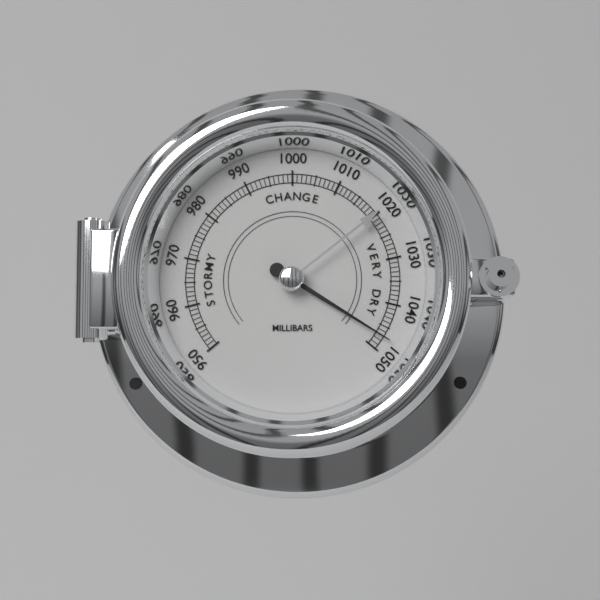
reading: 1047 mbar
